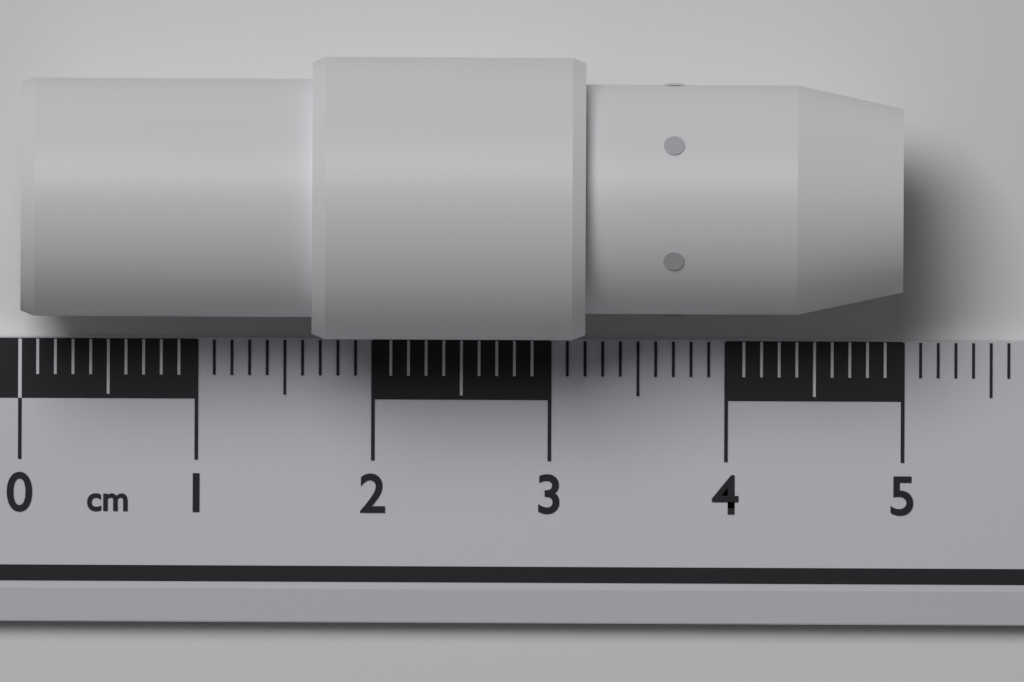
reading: 5.0 cm
